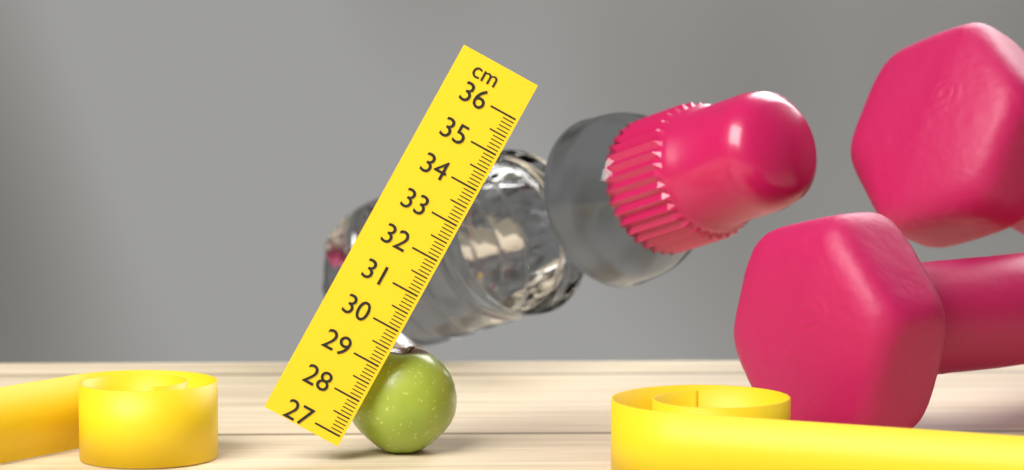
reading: 29.7 cm
